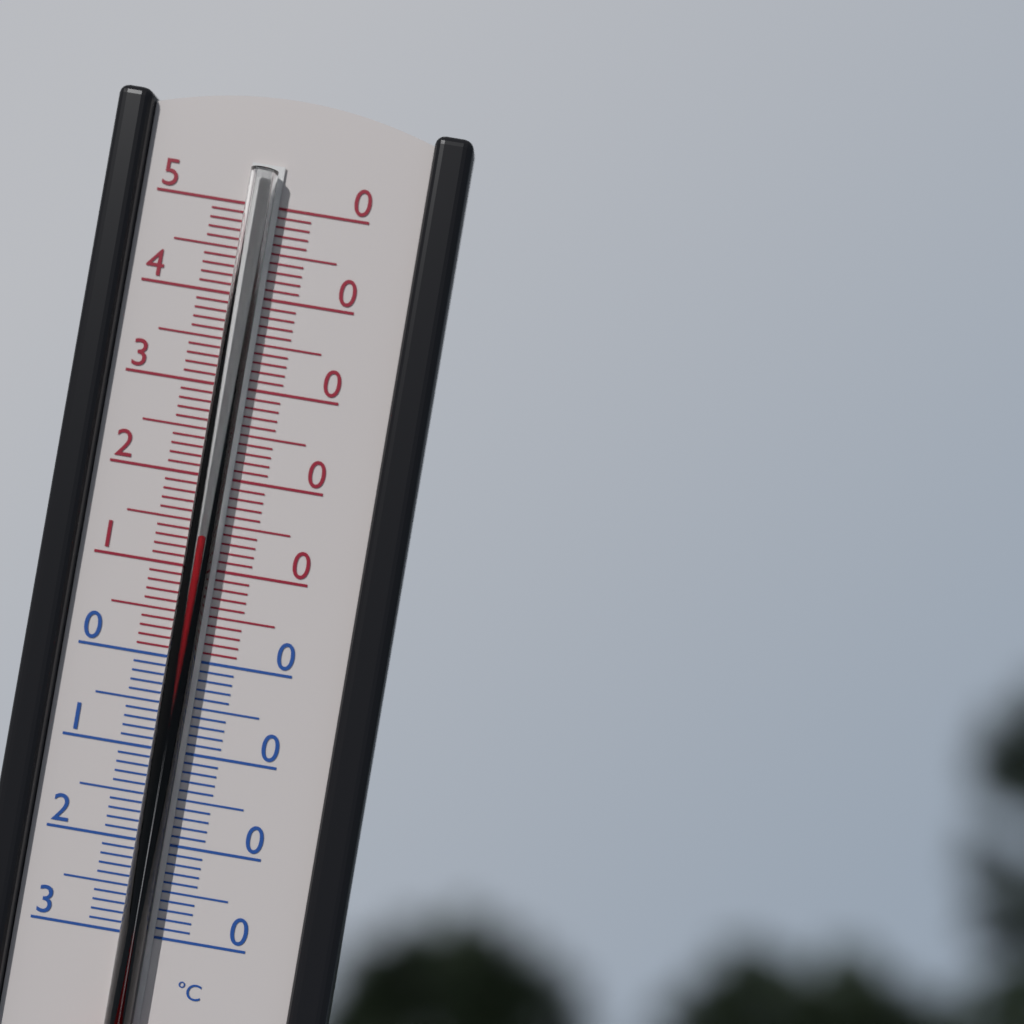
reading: 14 °C
